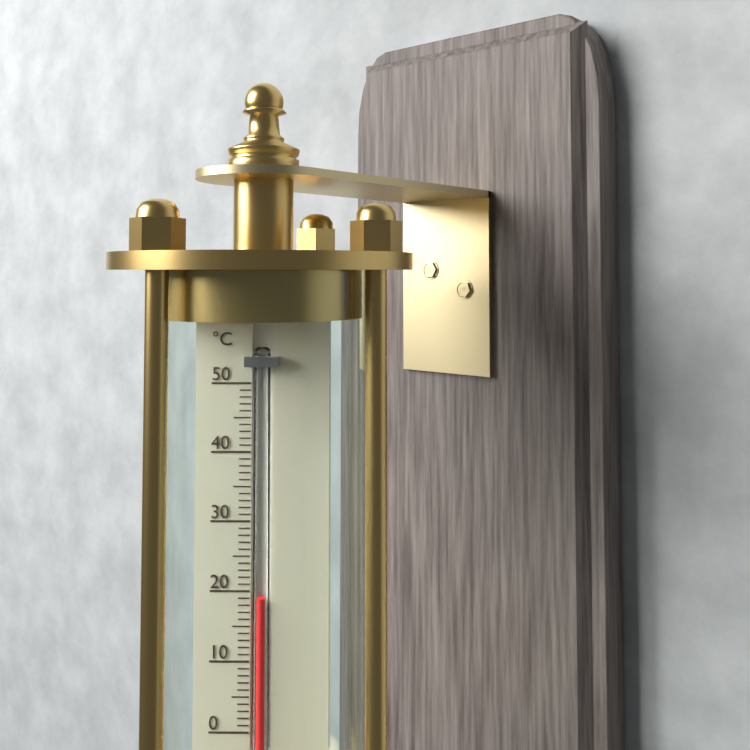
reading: 19 °C
